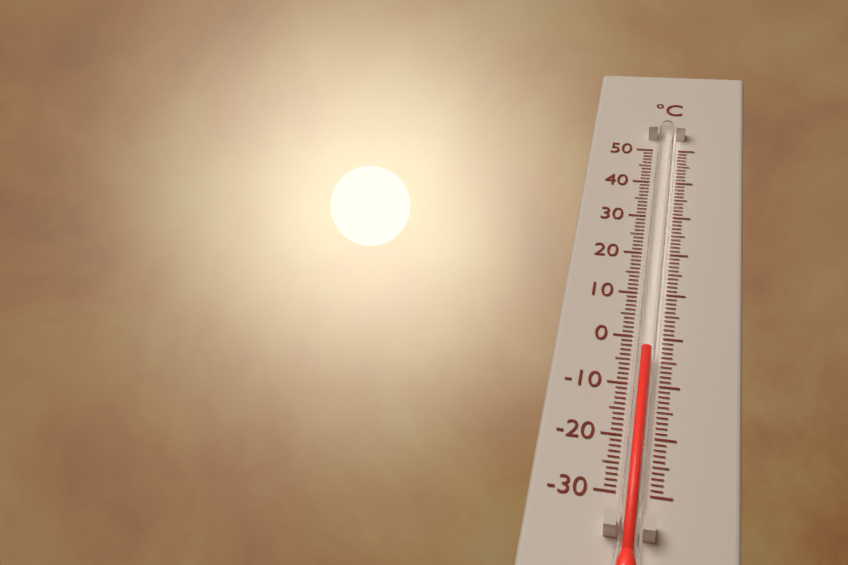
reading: -4 °C
